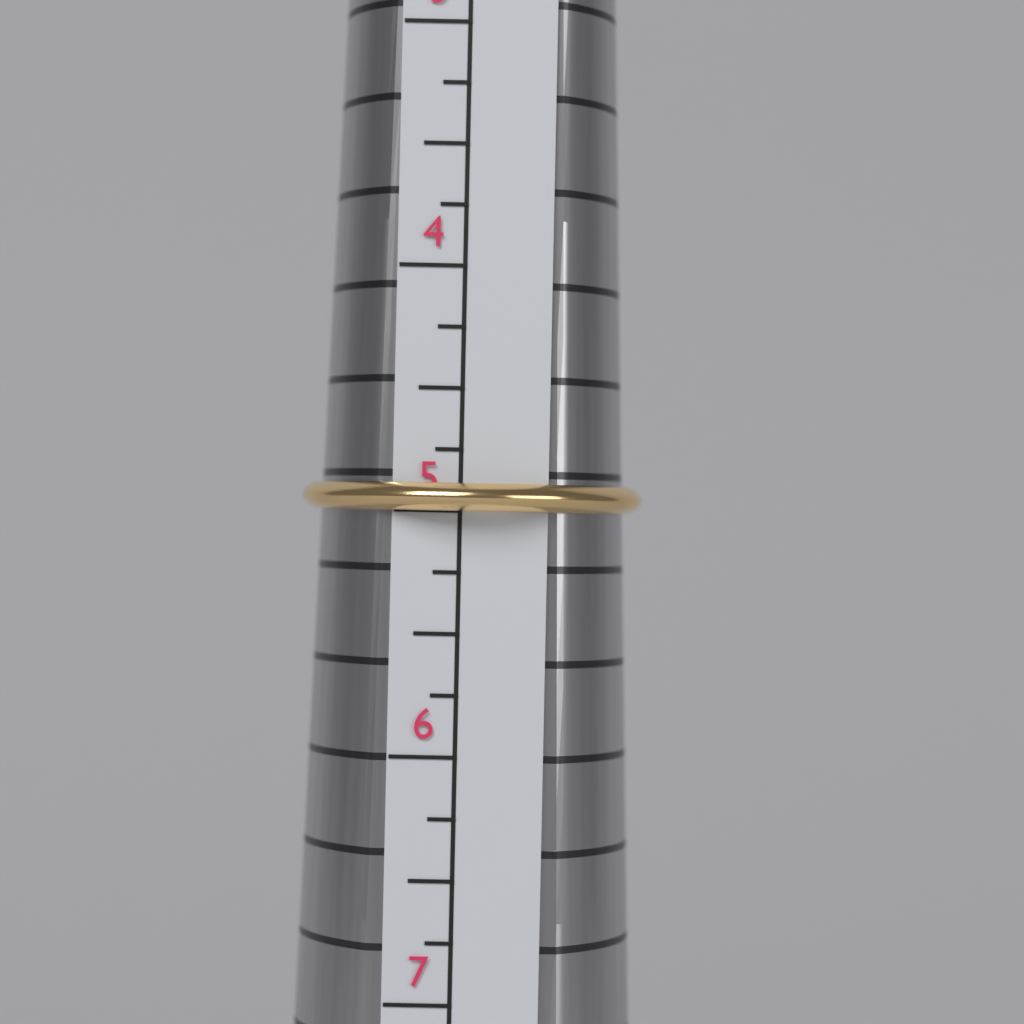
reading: 5.00 (no unit)
